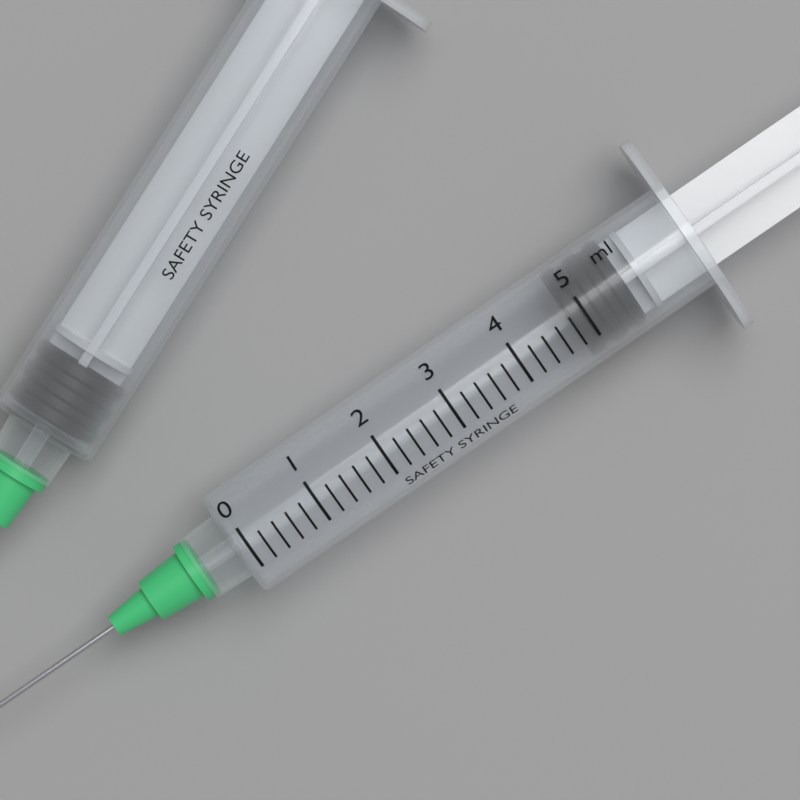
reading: 4.8 ml
